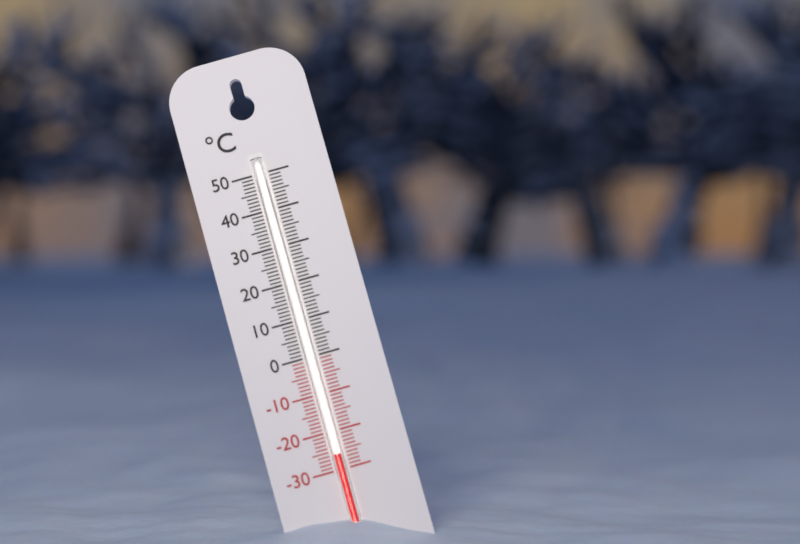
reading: -26 °C
